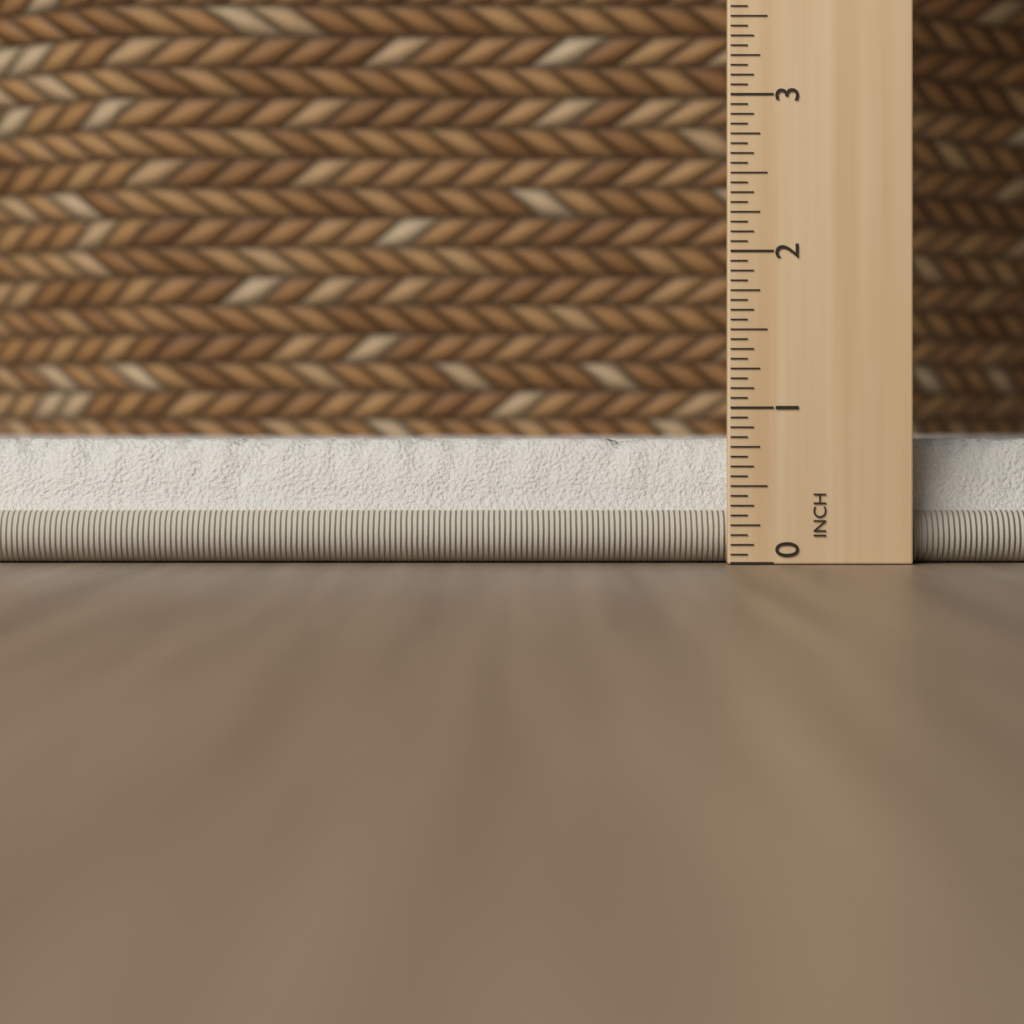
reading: 0.8000 in
